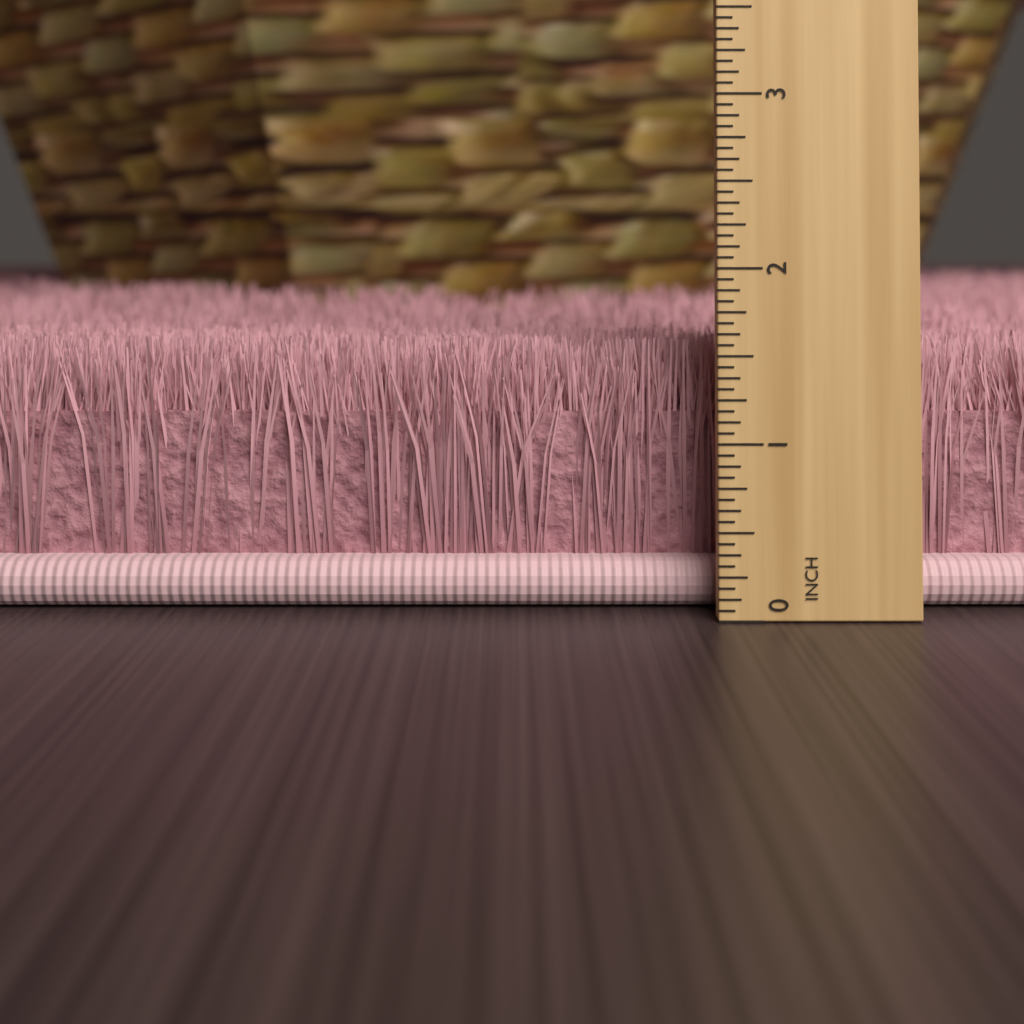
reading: 1.5625 inch
